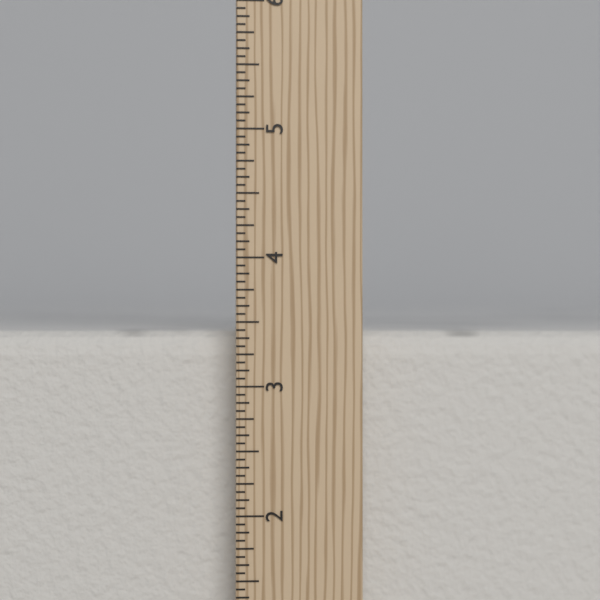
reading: 3.4375 in
